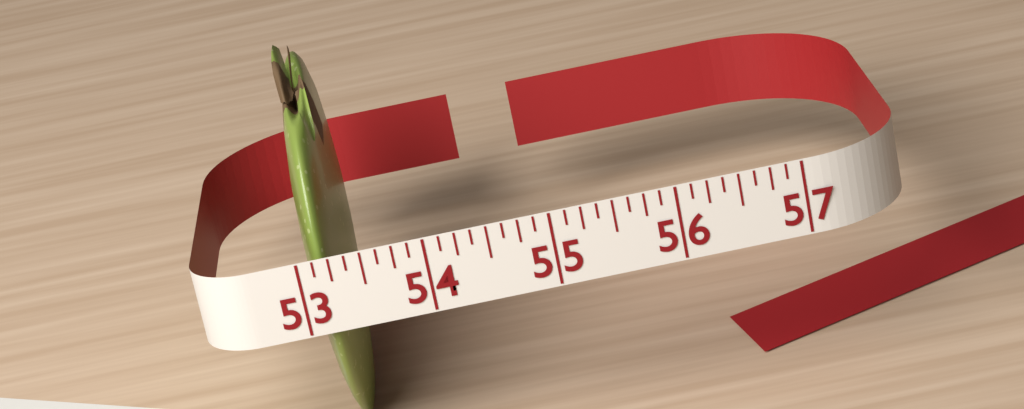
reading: 53.375 (no unit)
